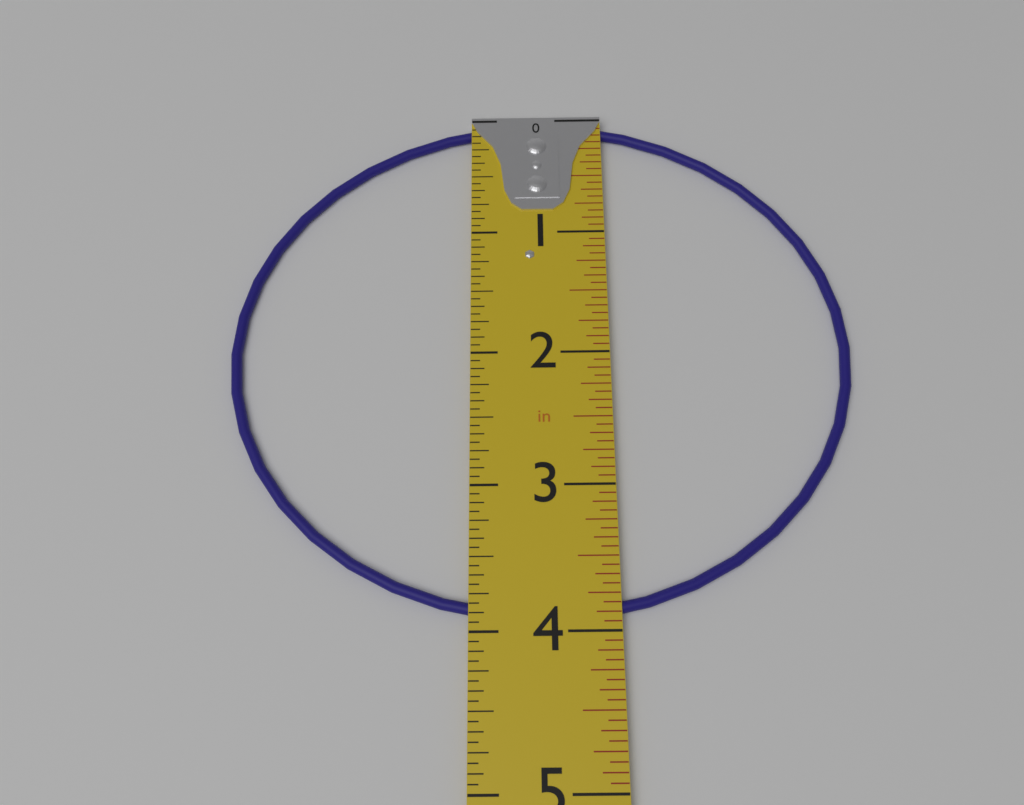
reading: 3.9375 in
